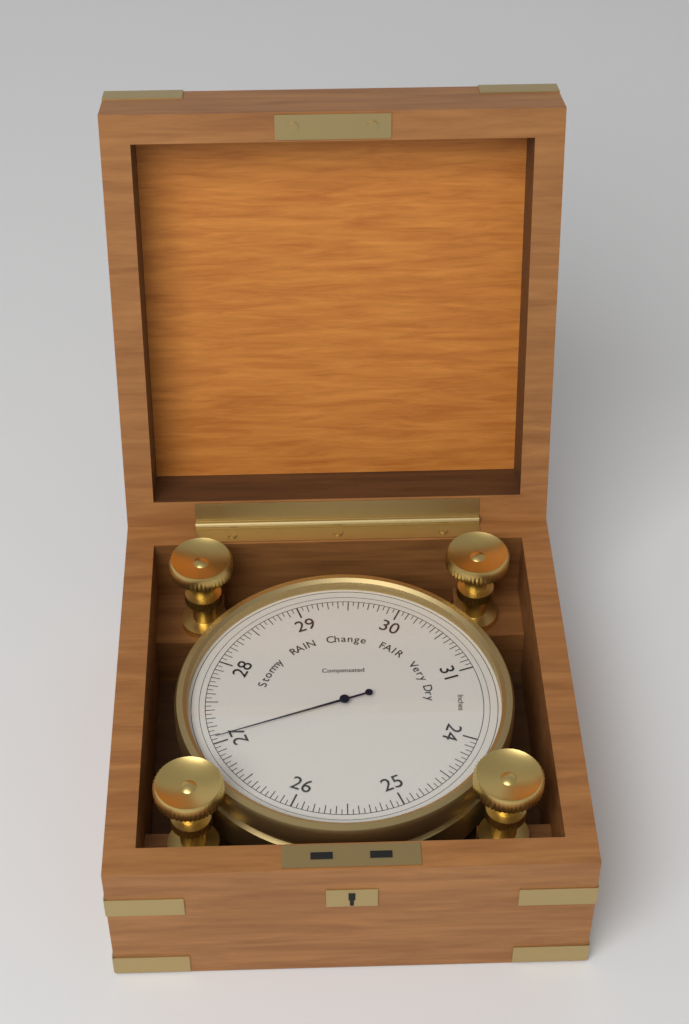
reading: 27.05 inHg
